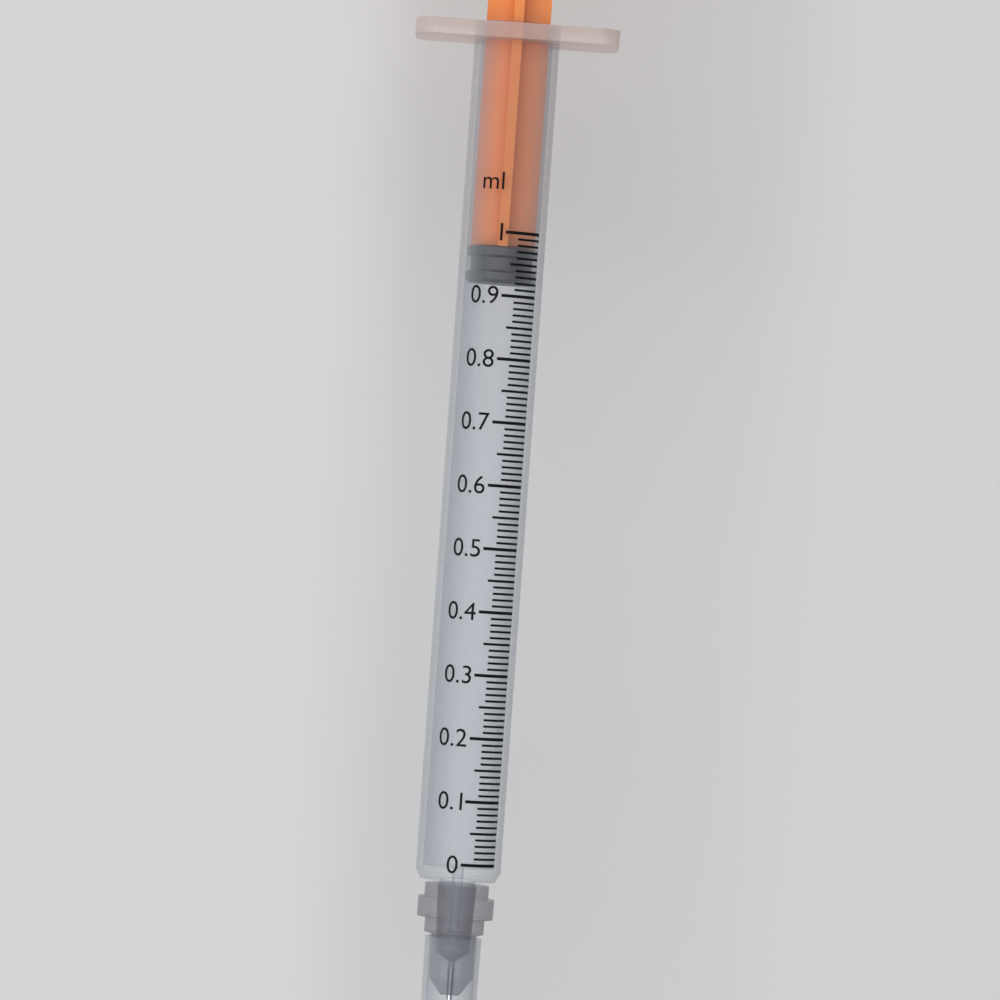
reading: 0.92 ml
